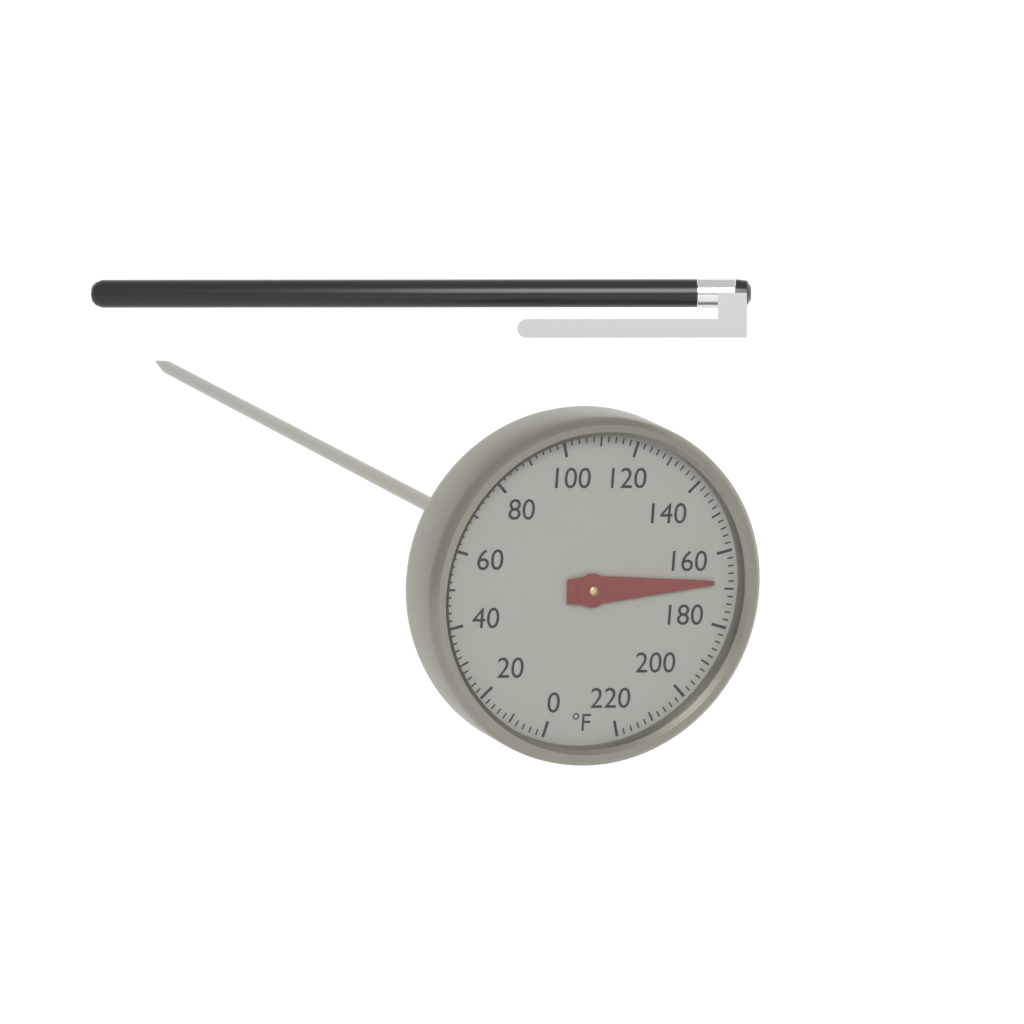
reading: 168 °F
